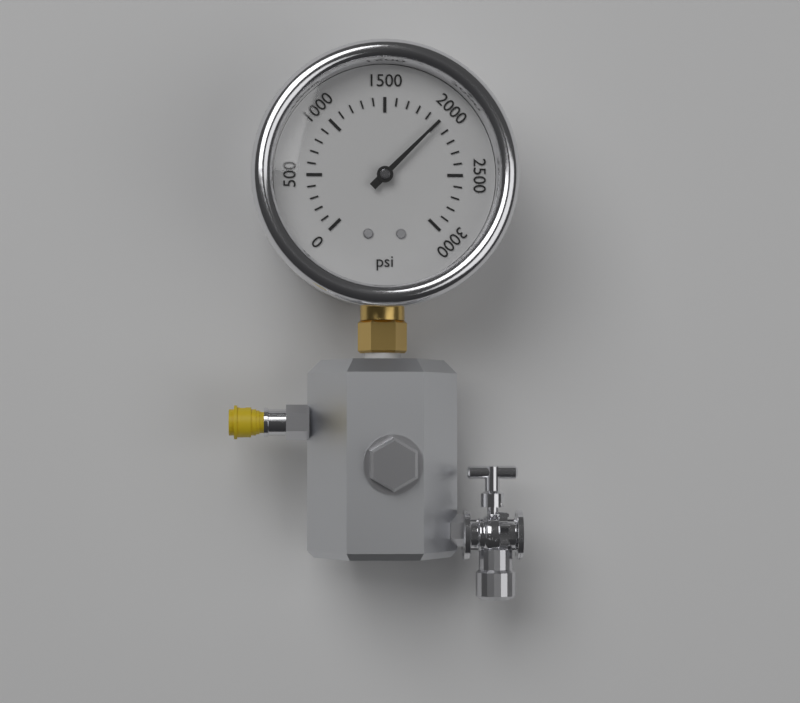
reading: 2000 psi
